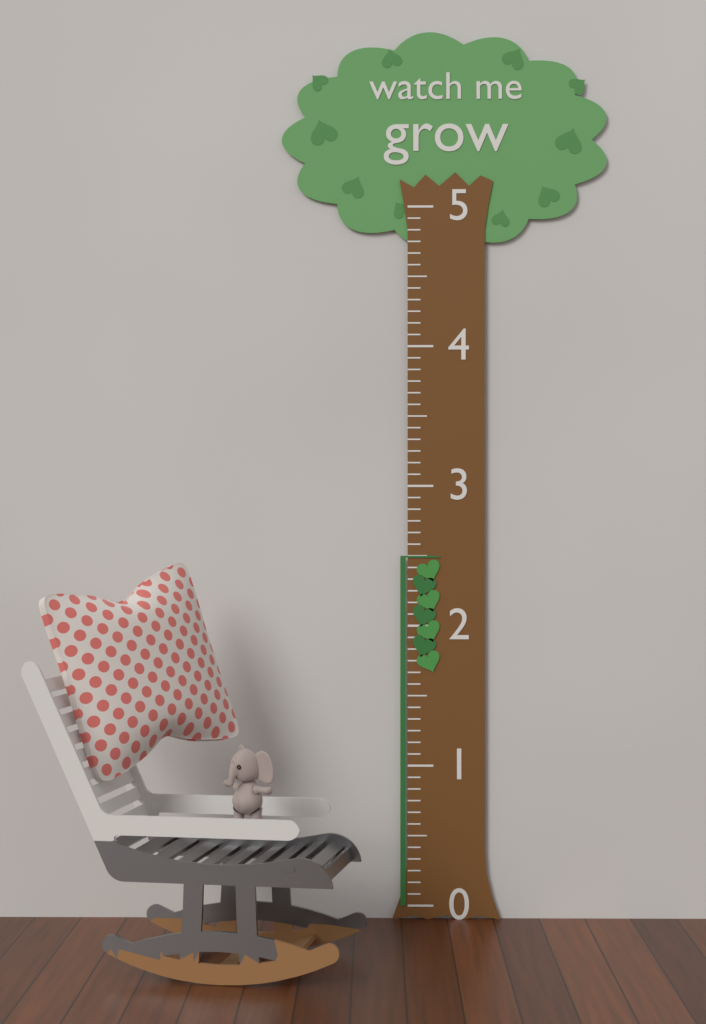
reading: 2.500000 (no unit)
